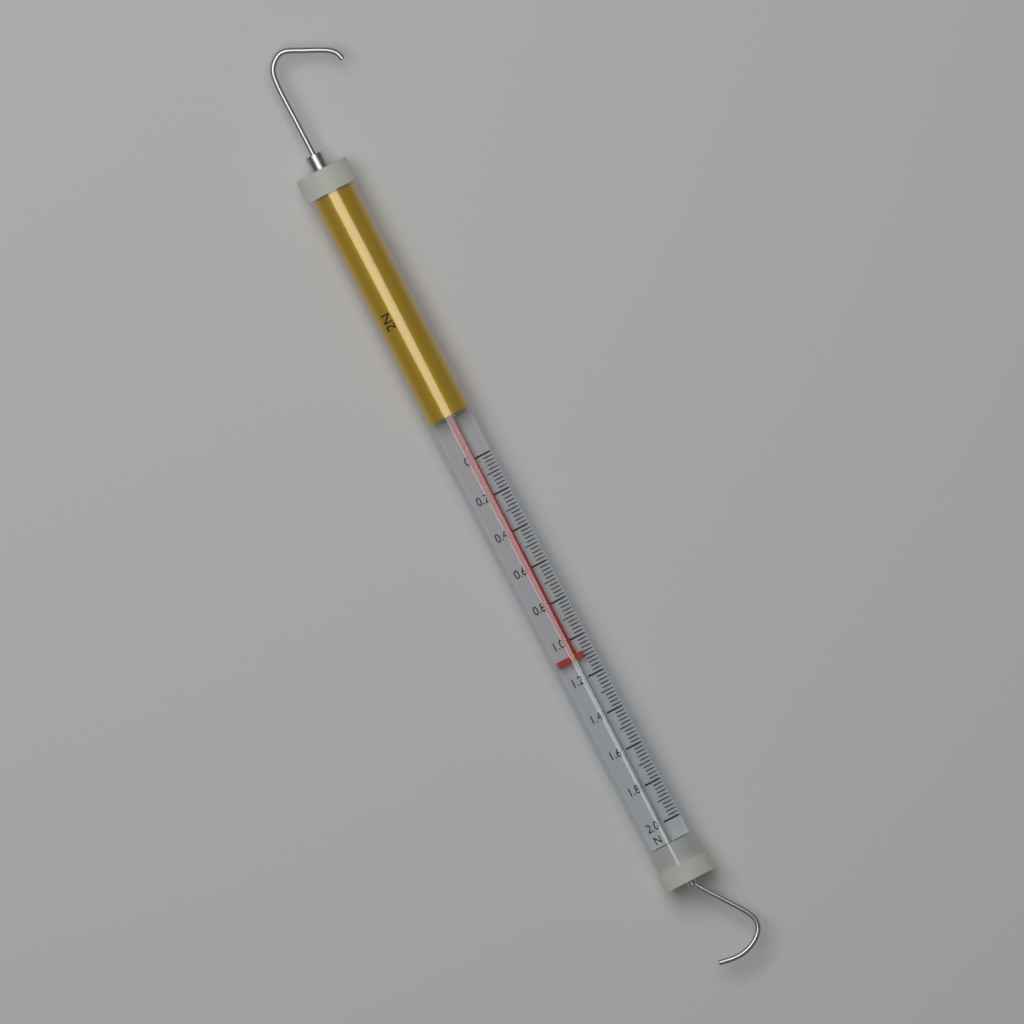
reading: 1.10 N
